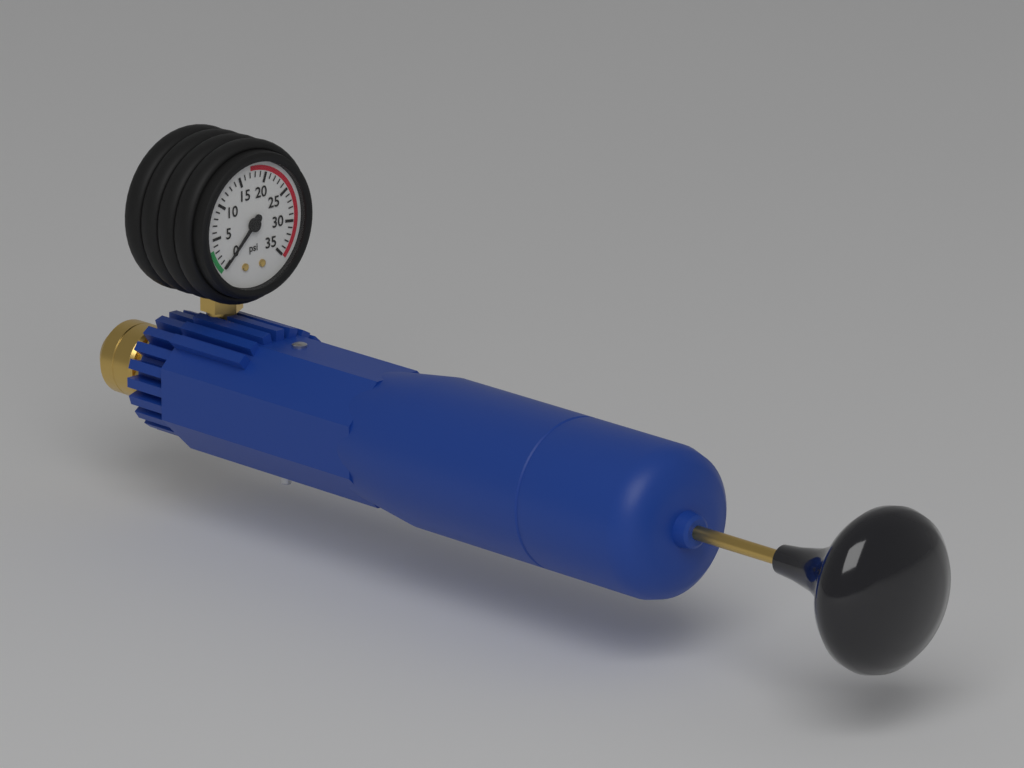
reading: 0 psi
